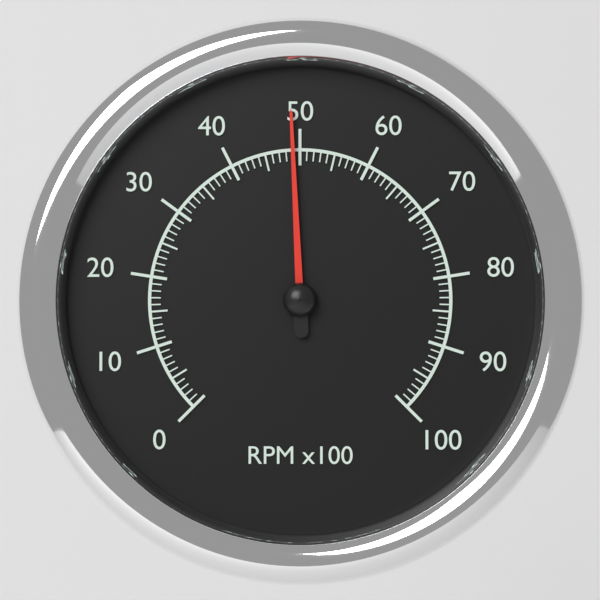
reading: 49 RPM x100
